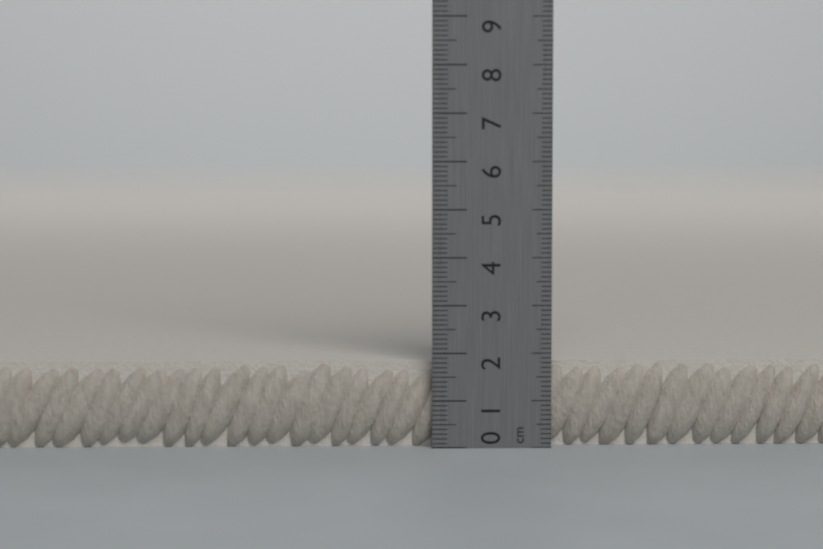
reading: 1.8 cm
